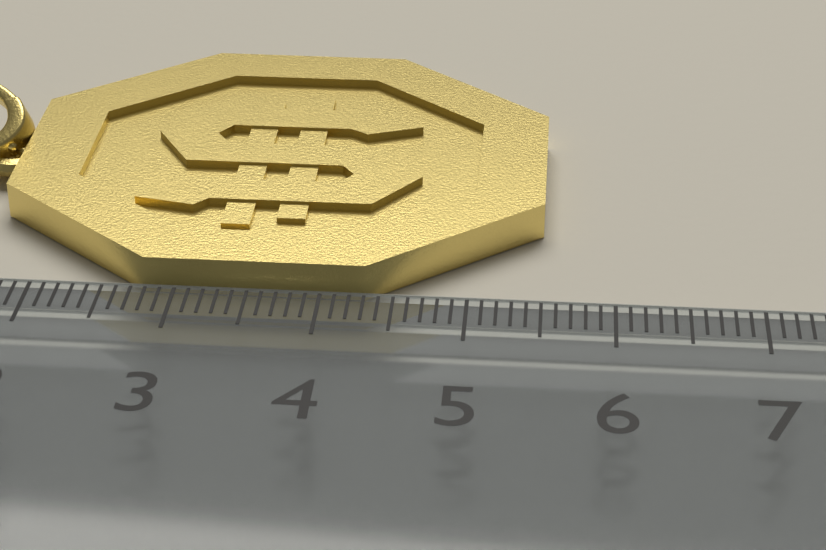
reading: 5.5 cm
